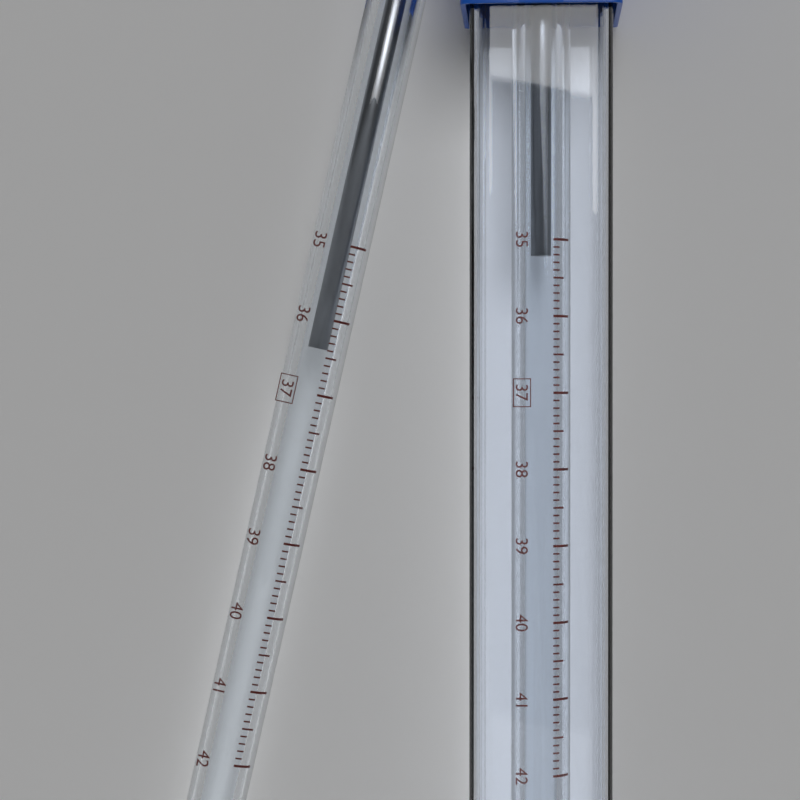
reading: 36.4 °C
